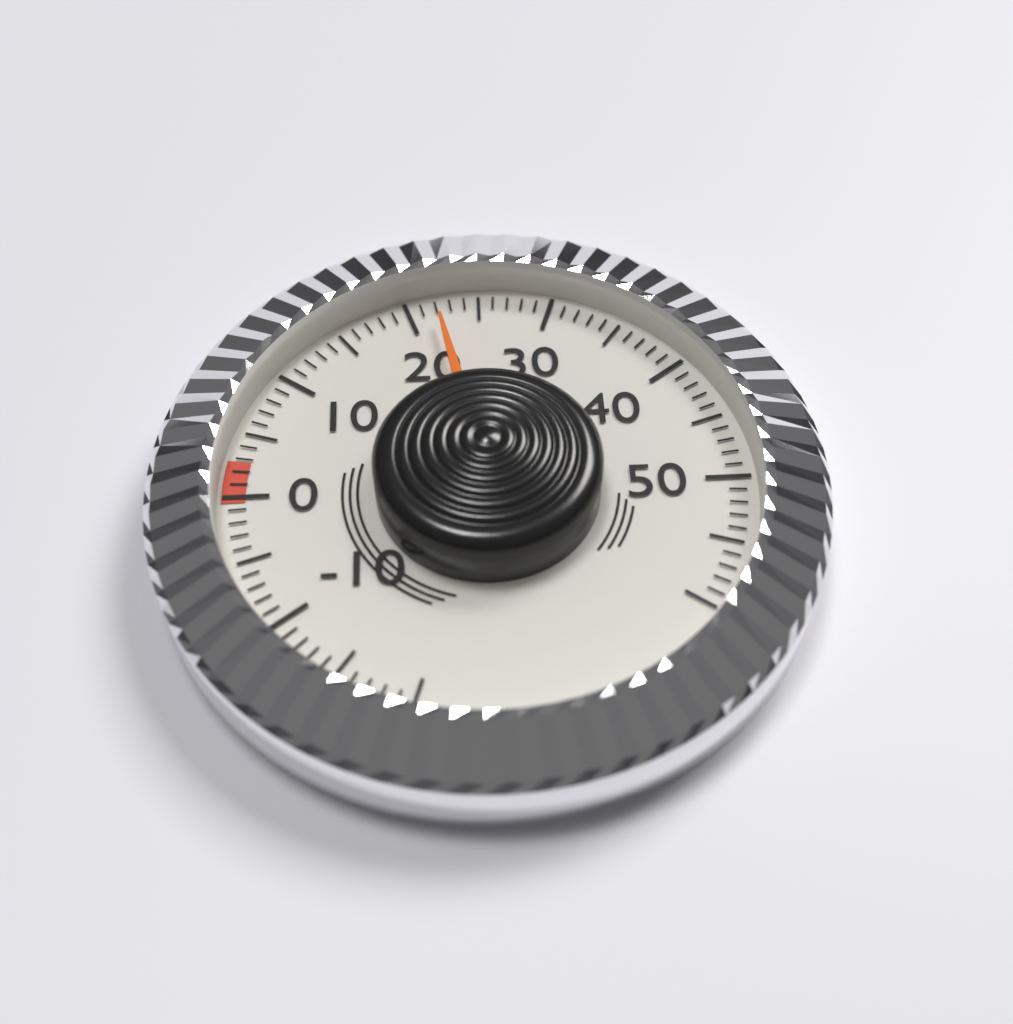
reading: 22 (no unit)
